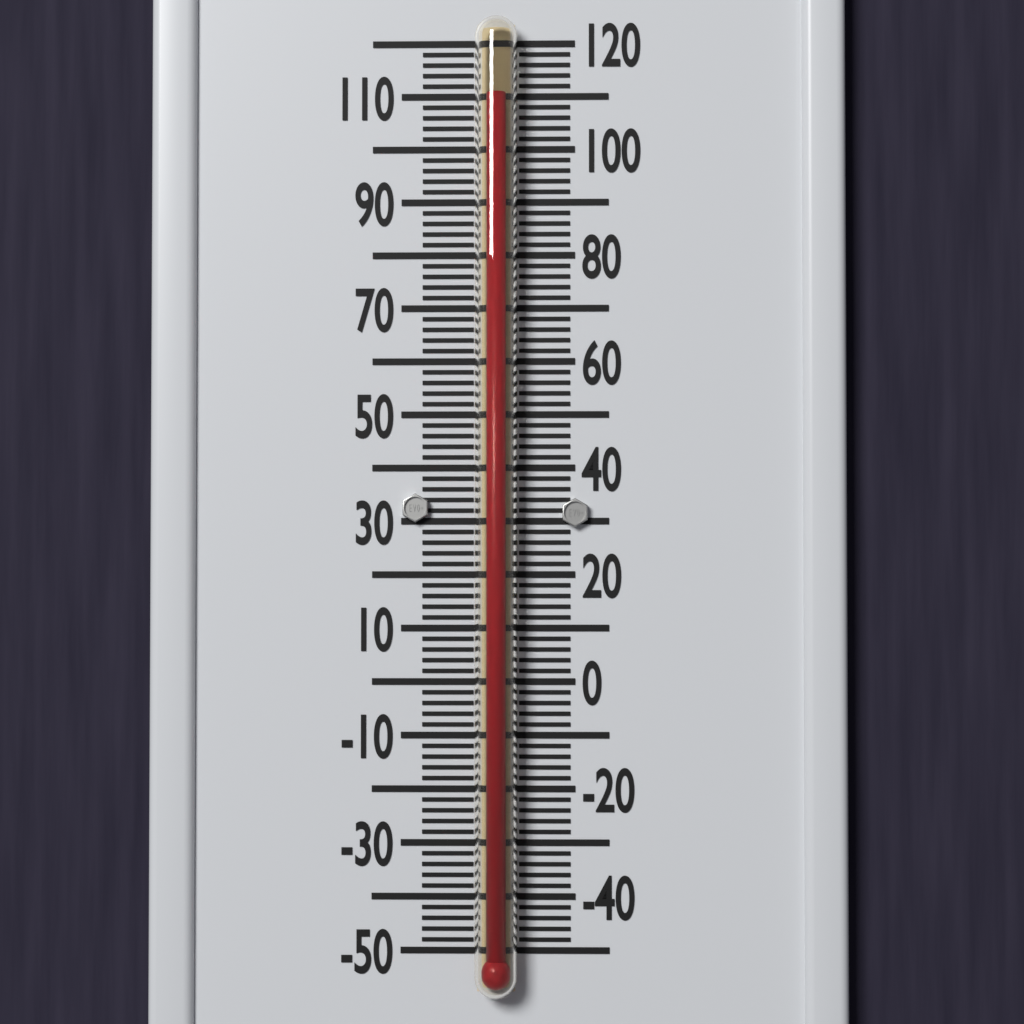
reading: 110 °F
